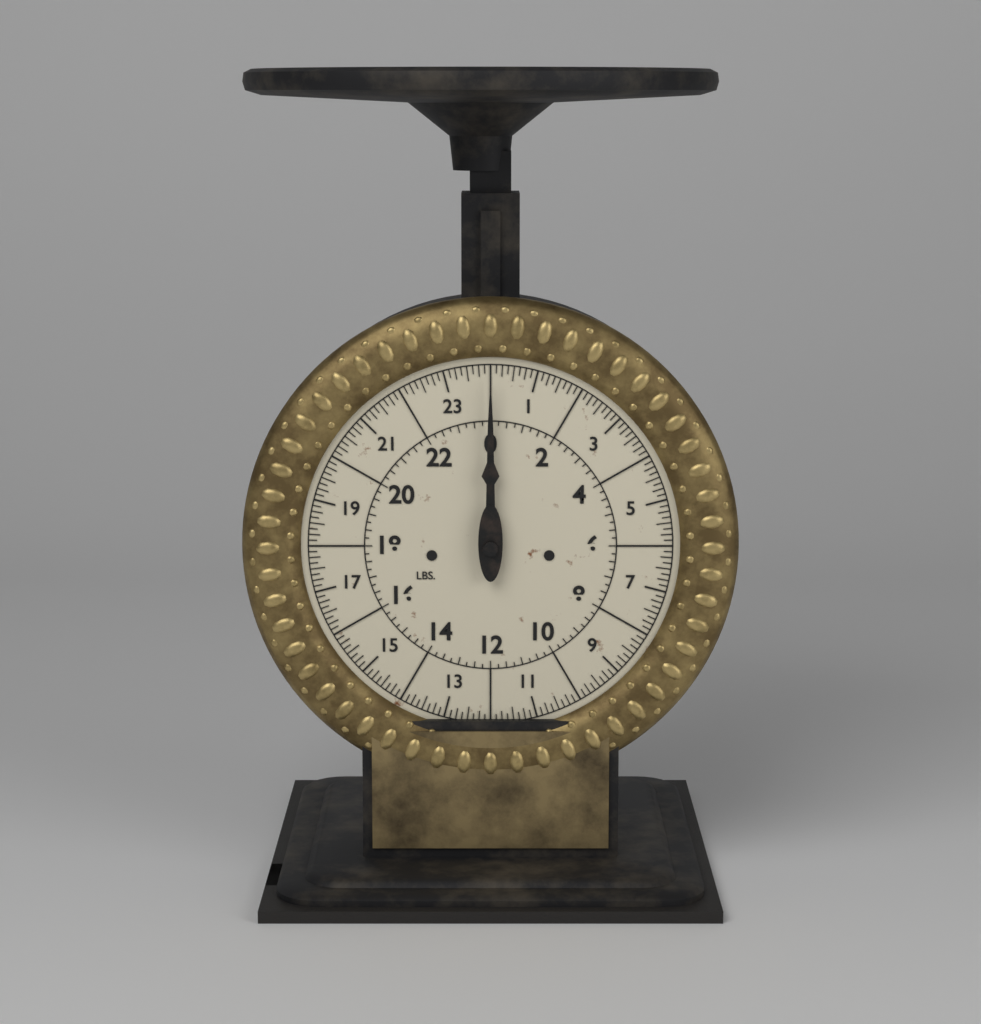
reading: 0.000 lbs
